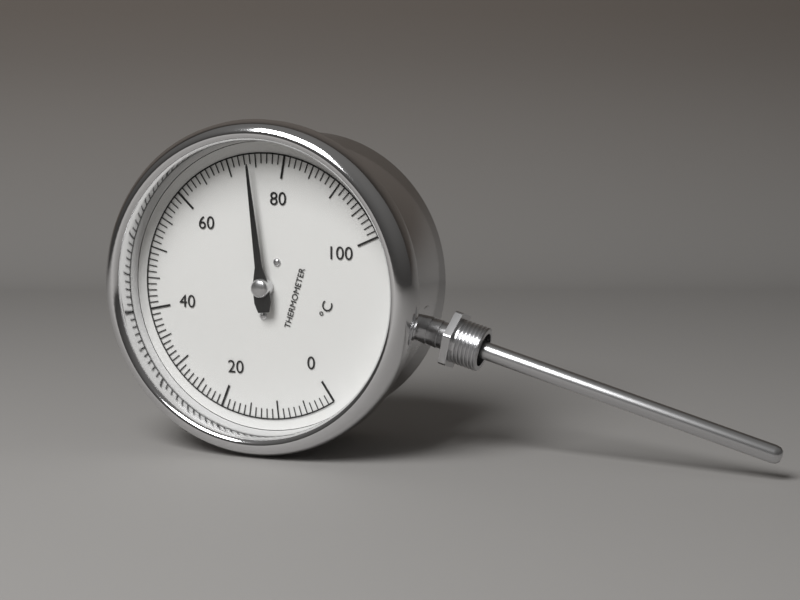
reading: 74 °C
